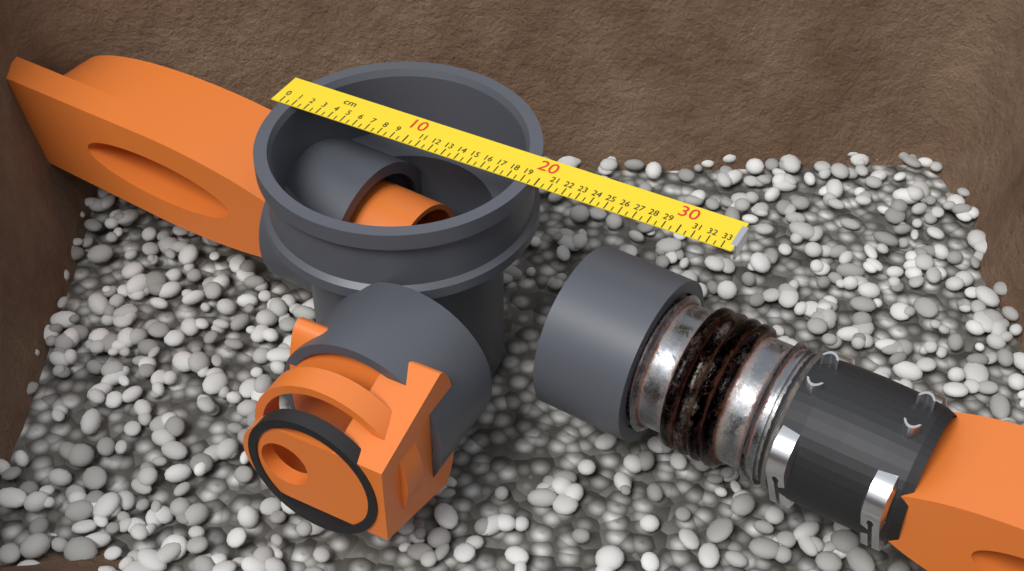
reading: 19.5 cm
